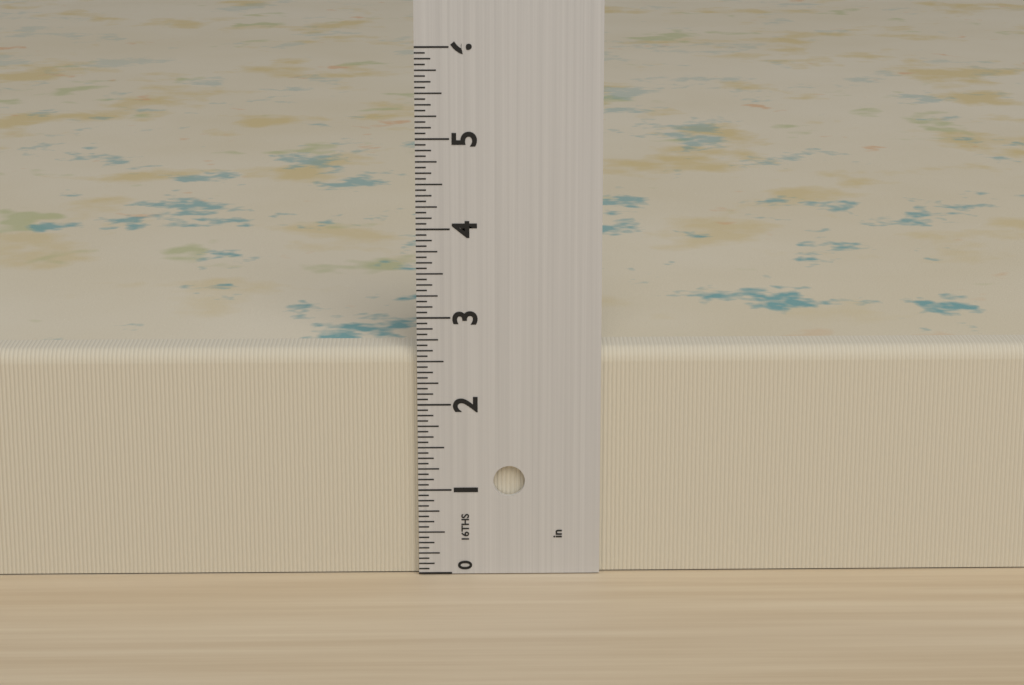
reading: 2.6250 in
